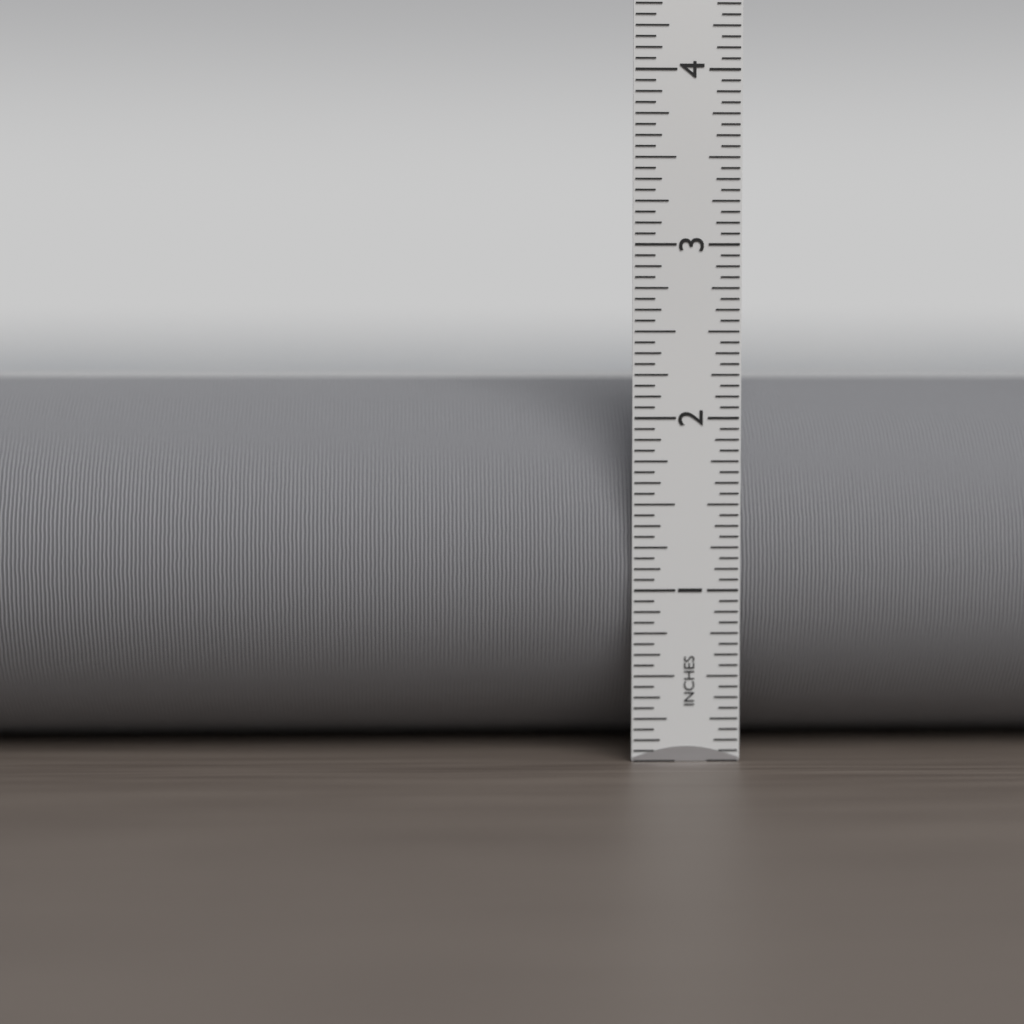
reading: 2.2500 in
